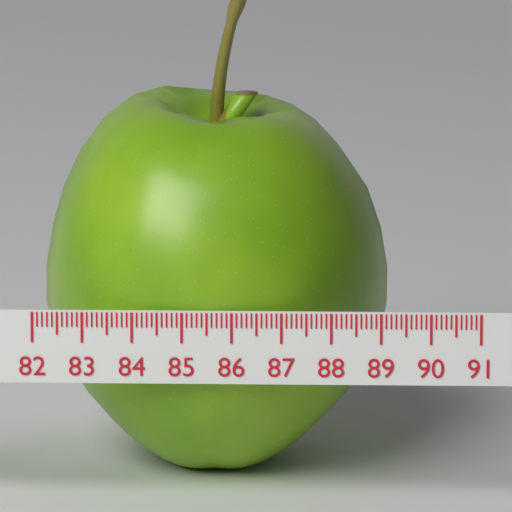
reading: 89.1 (no unit)
